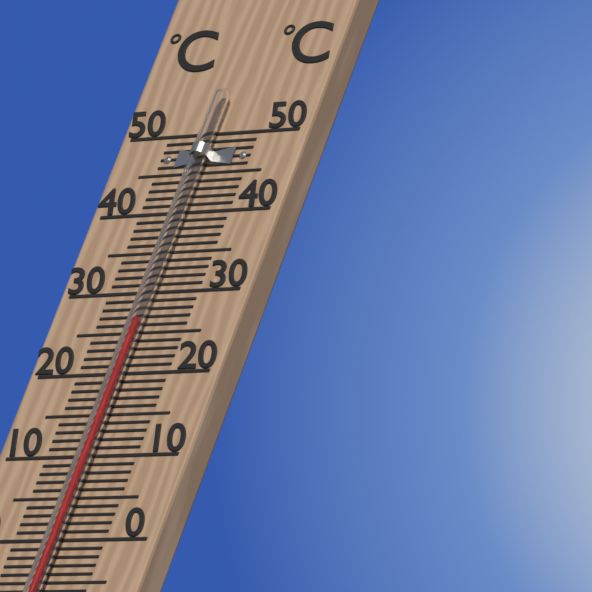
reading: 26 °C
